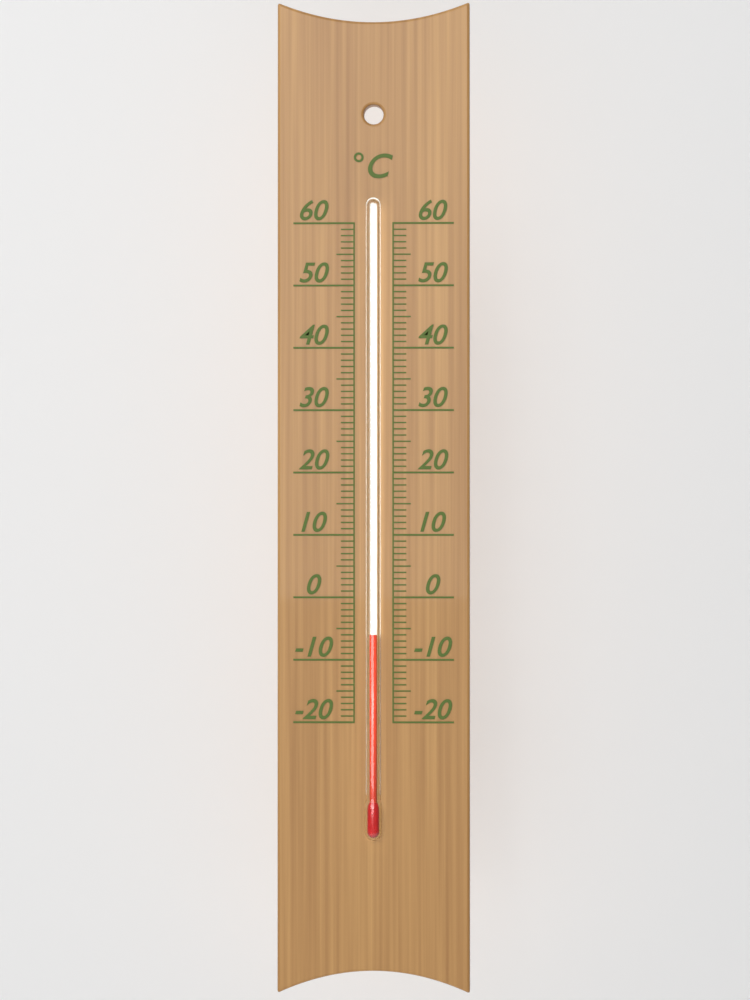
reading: -6 °C
